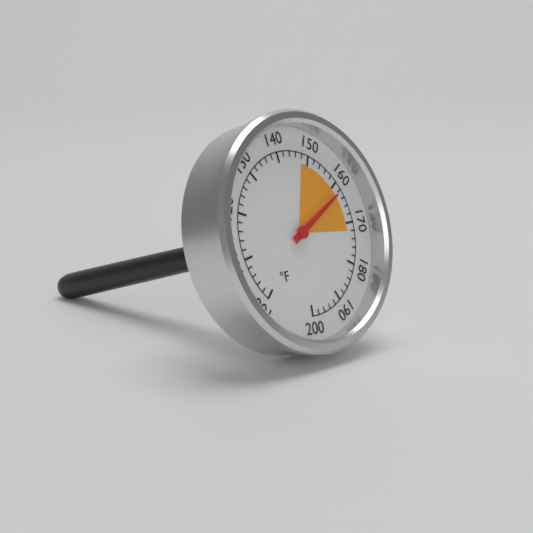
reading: 162 °F
